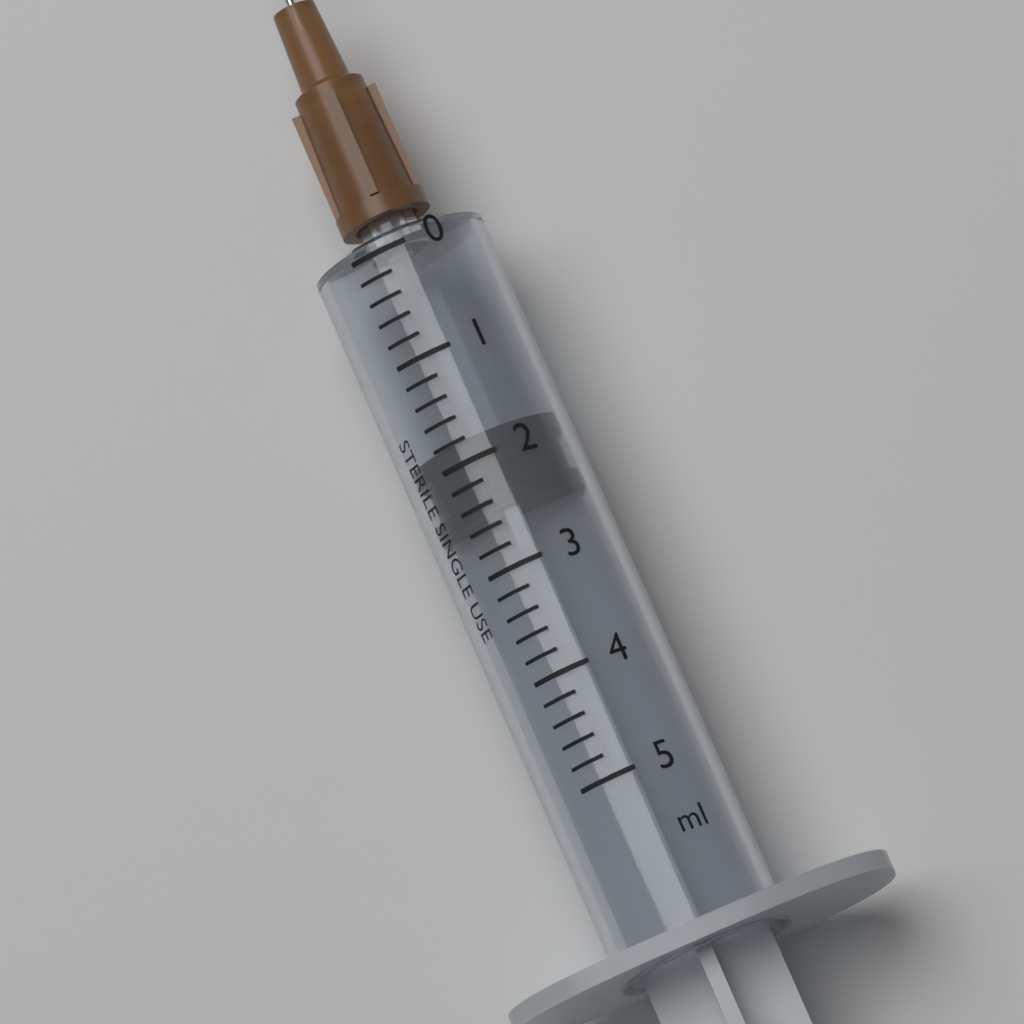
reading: 1.8 ml
